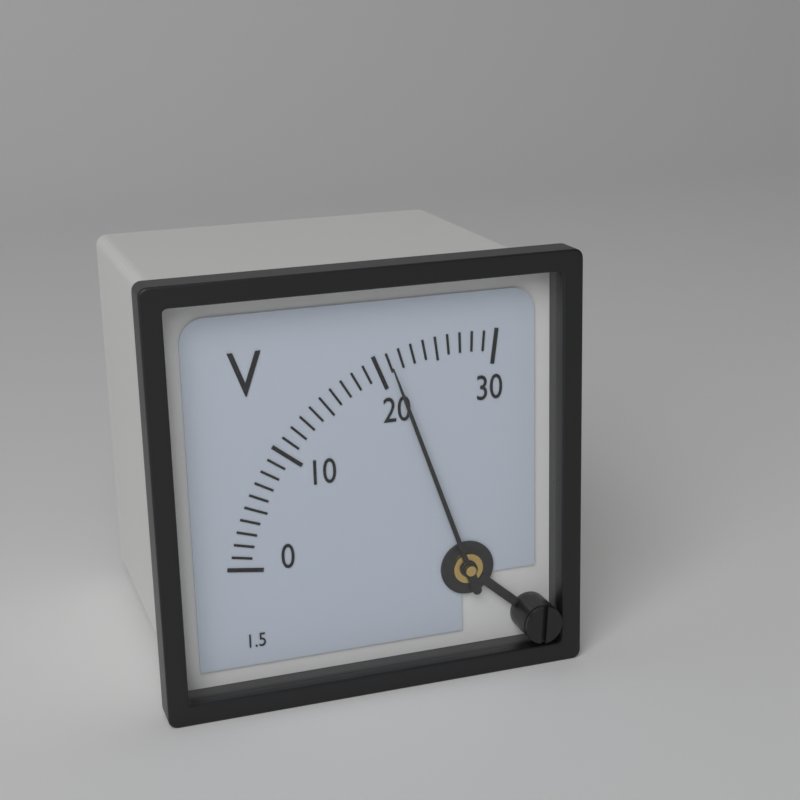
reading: 21 V
